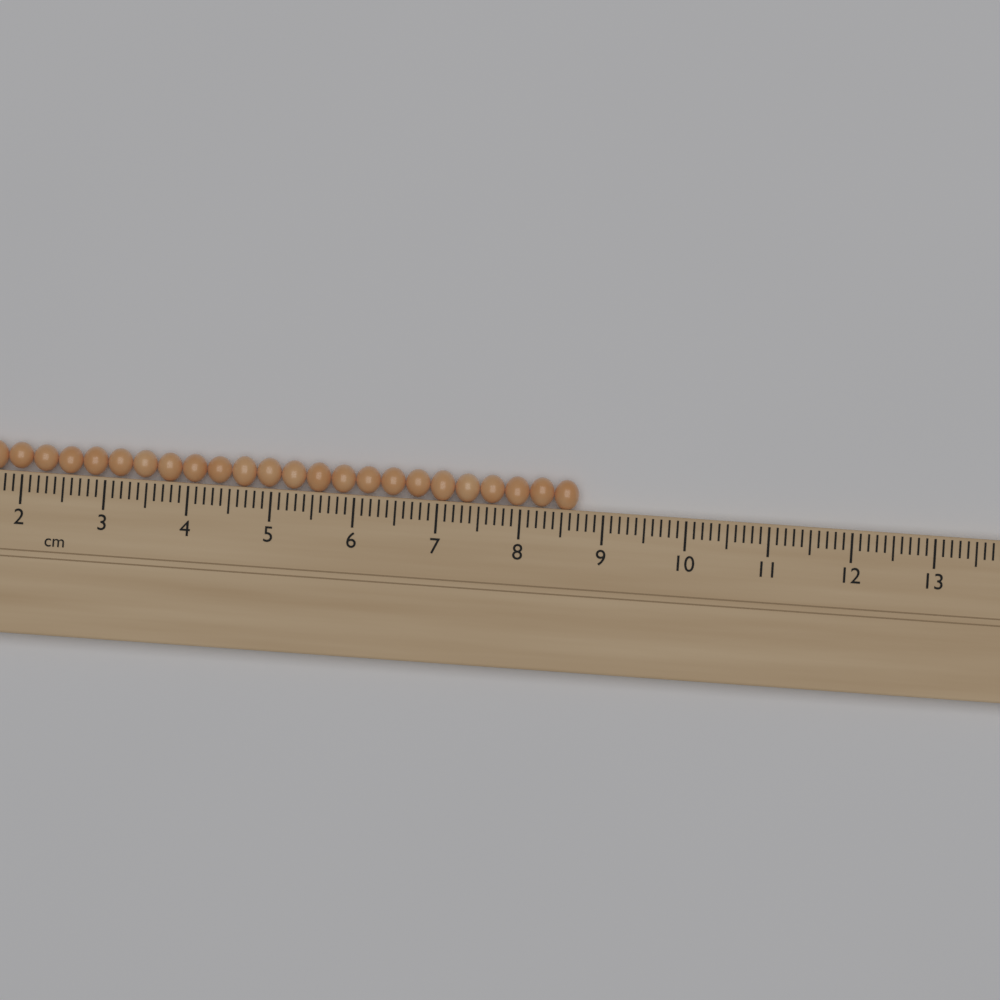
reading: 8.7 cm
